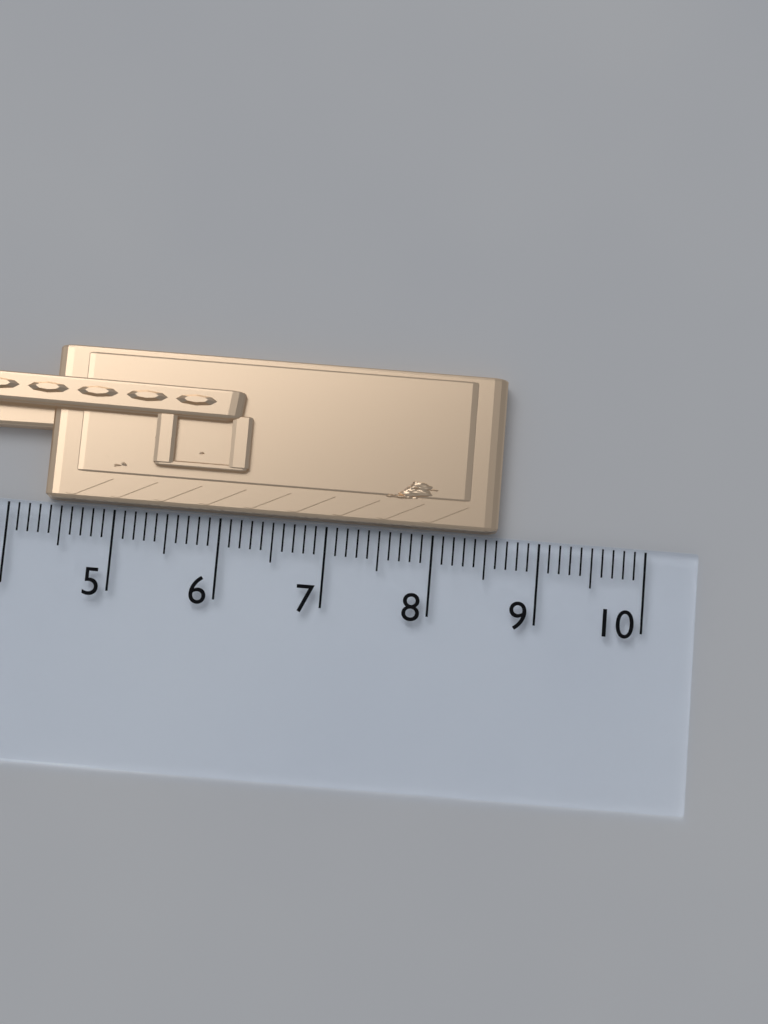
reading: 8.6 cm
